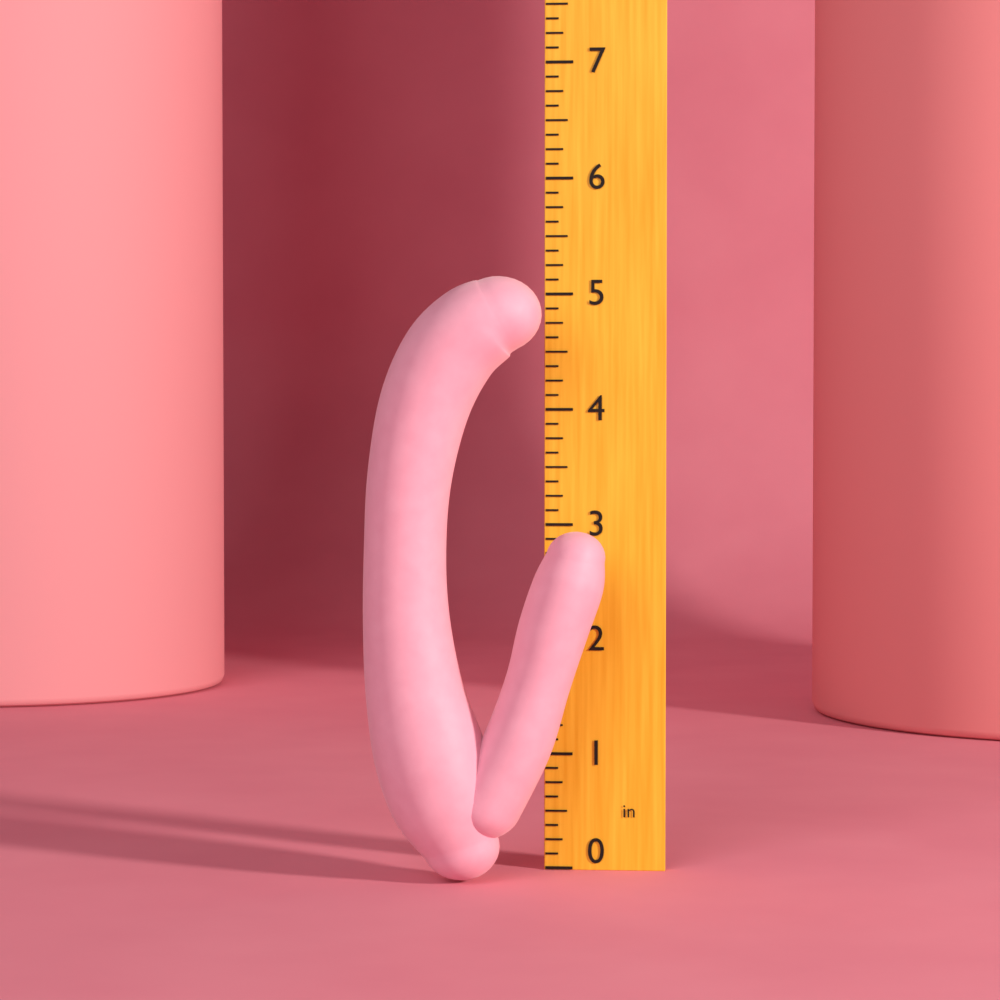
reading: 5.125 in
